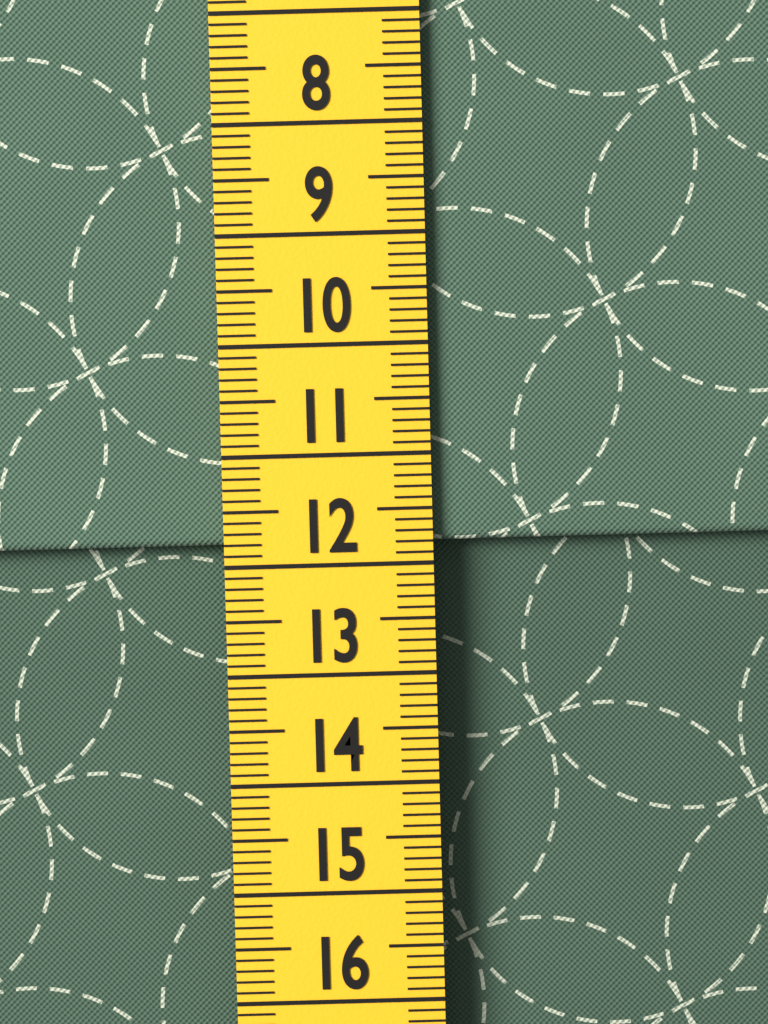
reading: 11.8 cm
